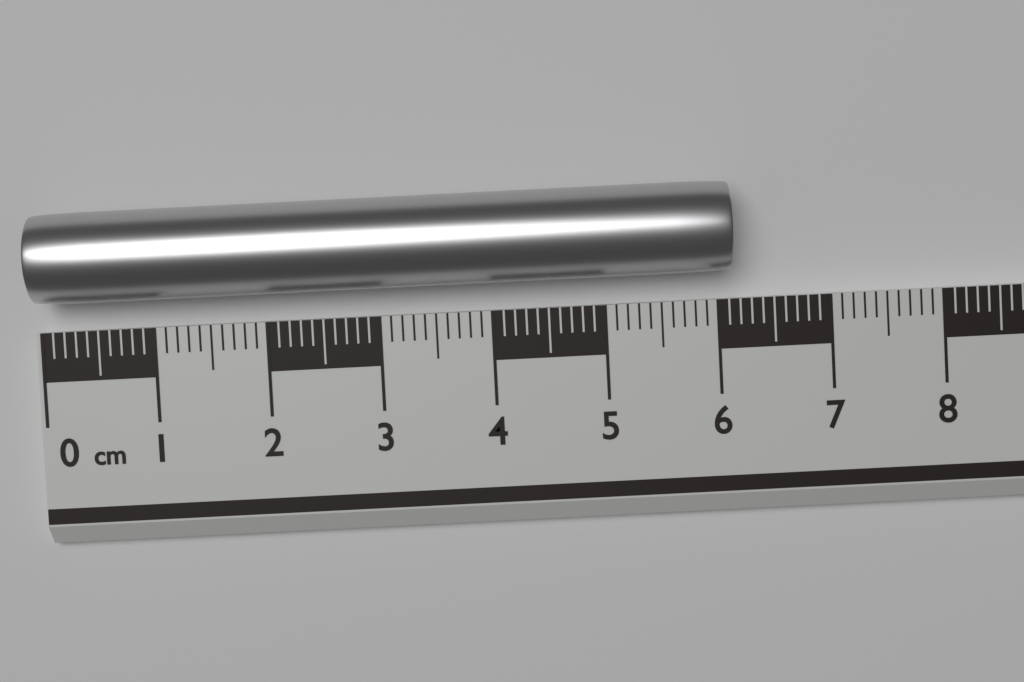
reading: 6.1 cm
